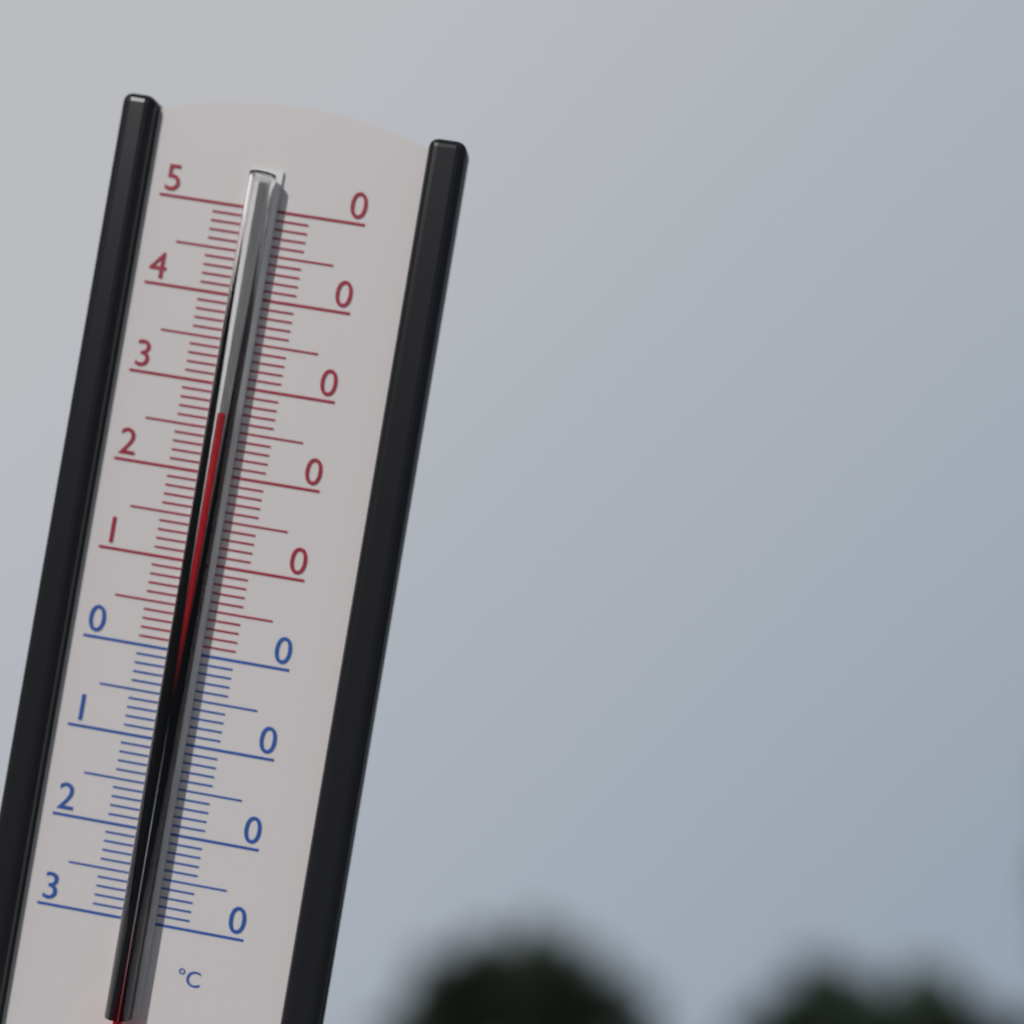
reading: 27 °C
